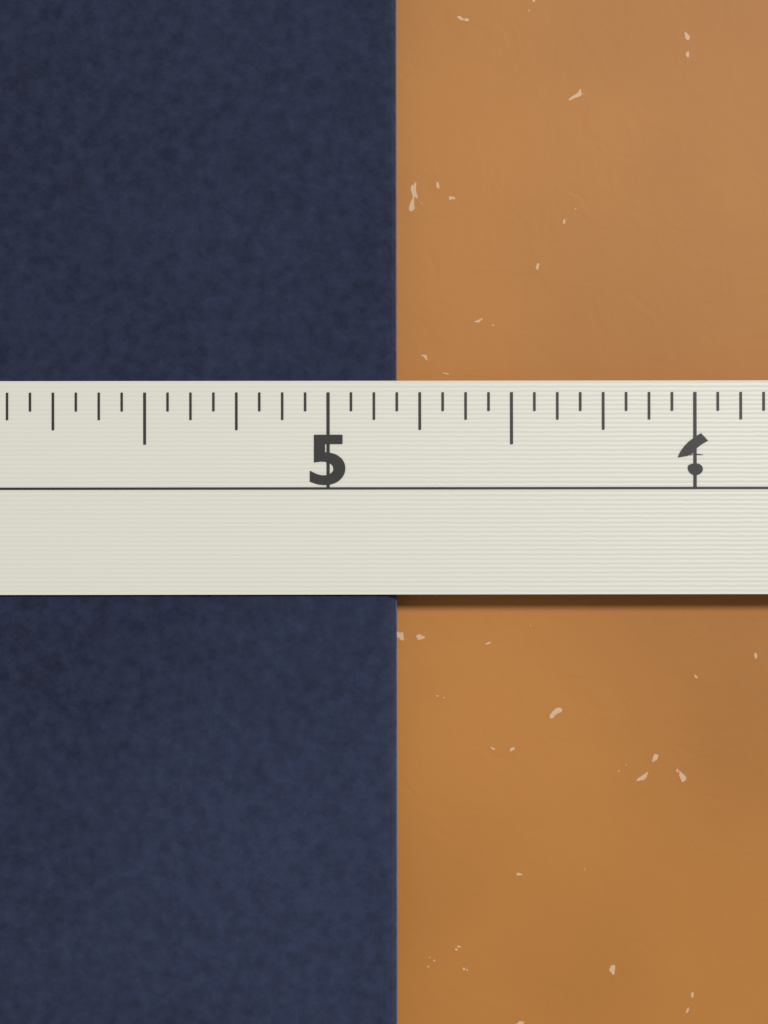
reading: 5.1875 in
